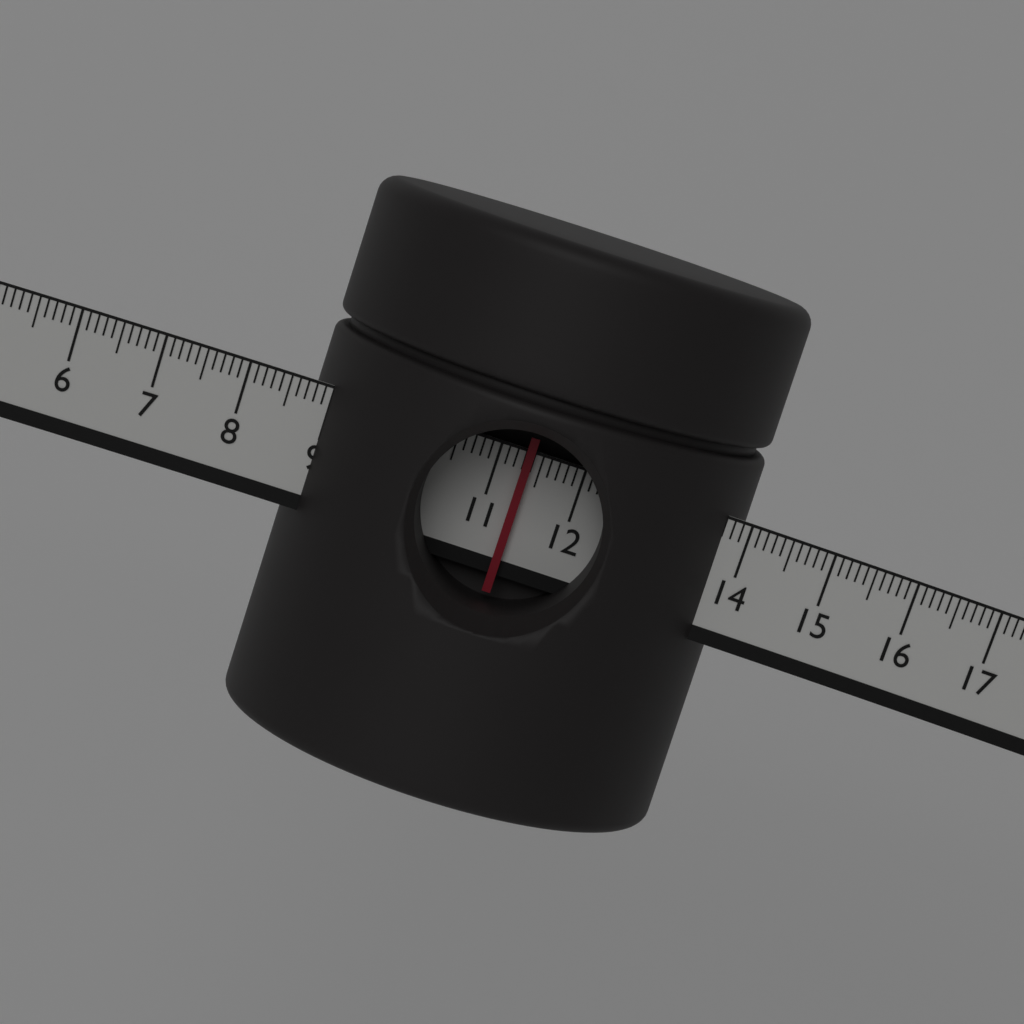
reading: 11.35 cm
